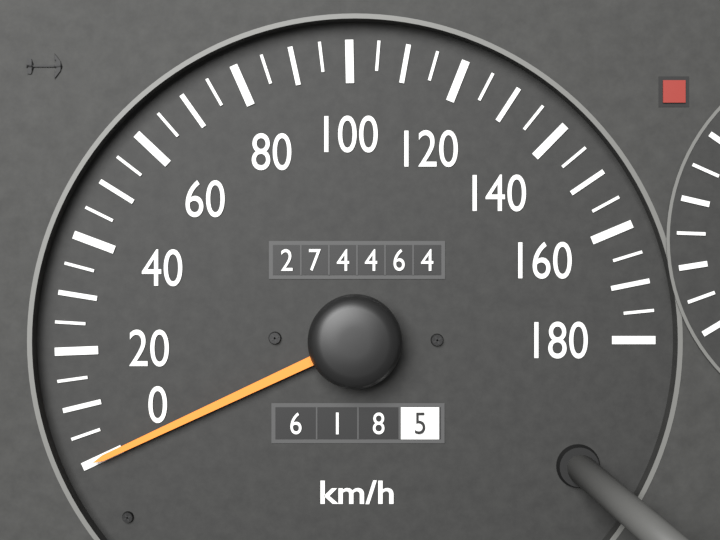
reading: 0 km/h
